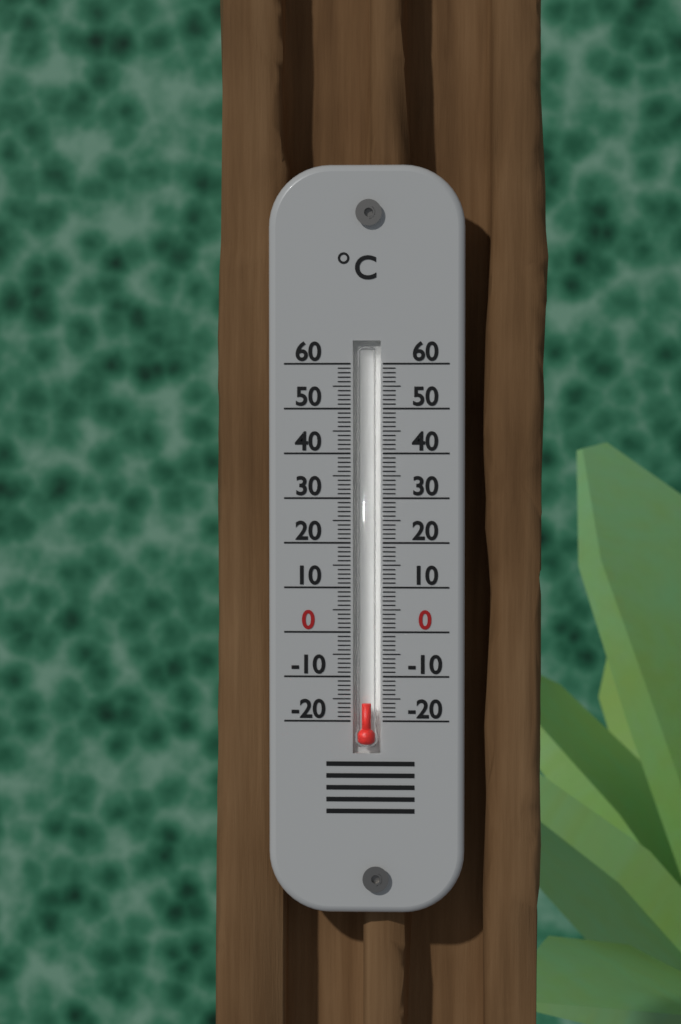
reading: -16 °C
